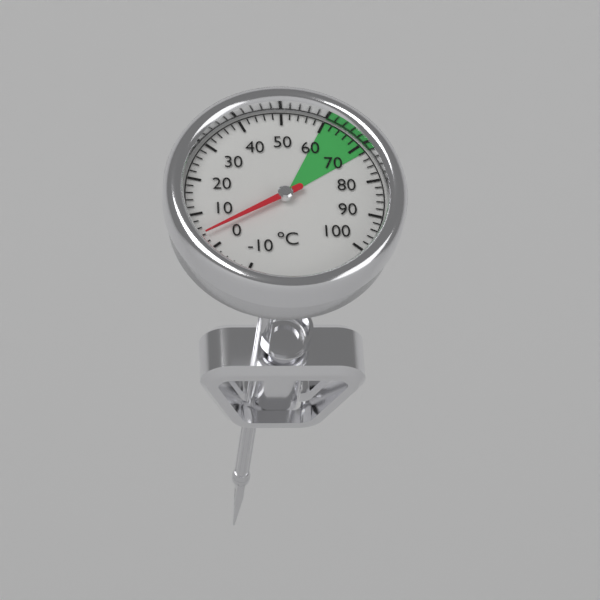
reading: 4 °C
